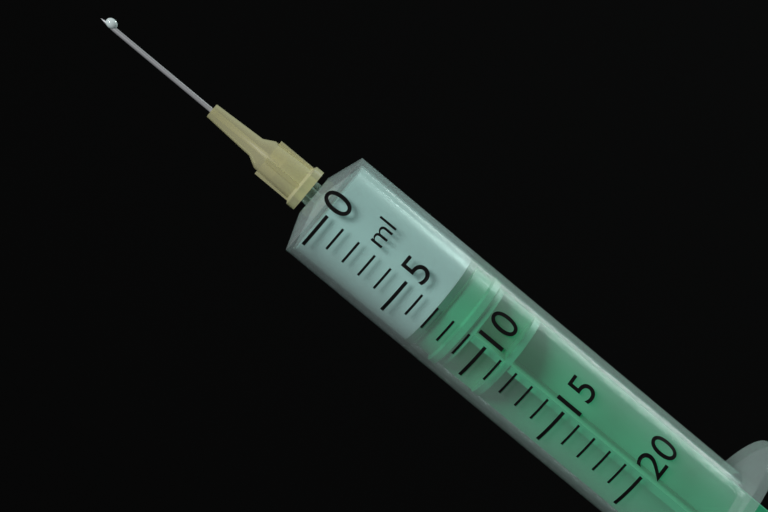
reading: 7 ml
